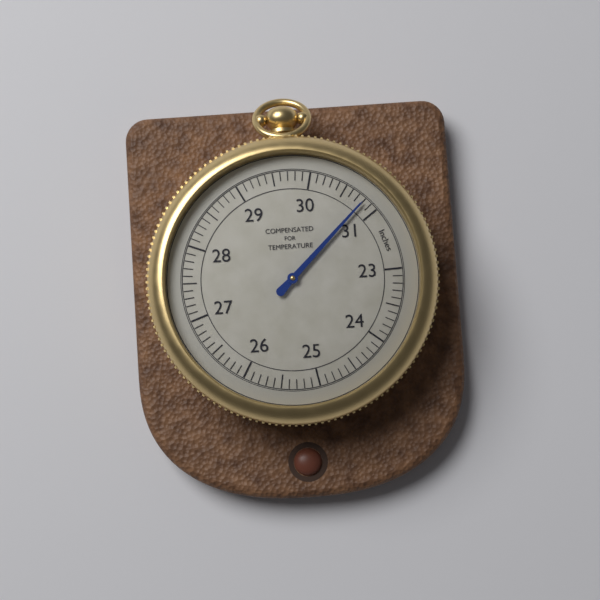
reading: 30.8 inches
